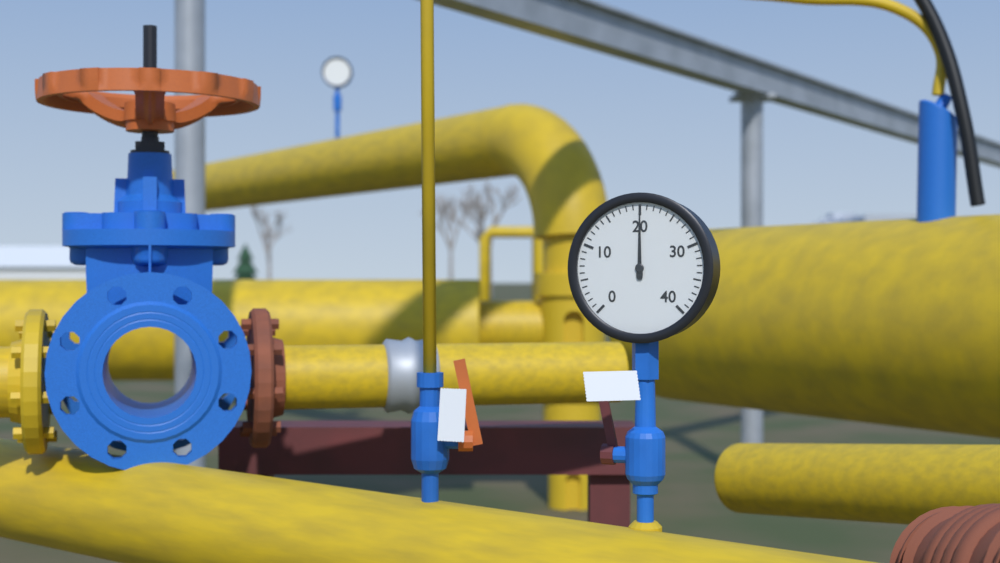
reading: 20 (no unit)
